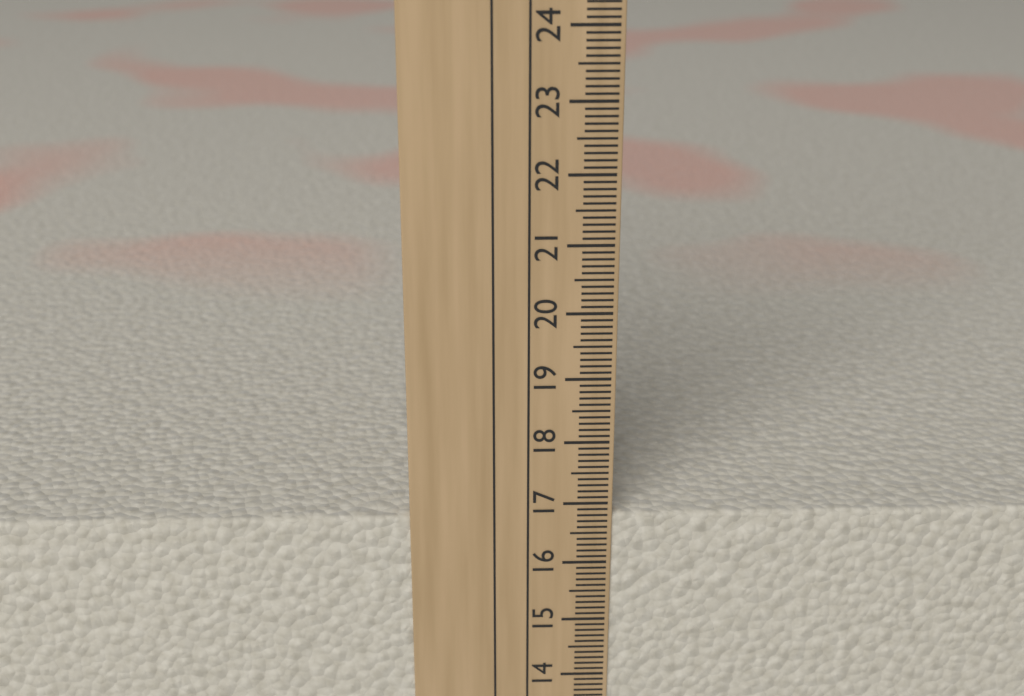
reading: 16.8 cm
